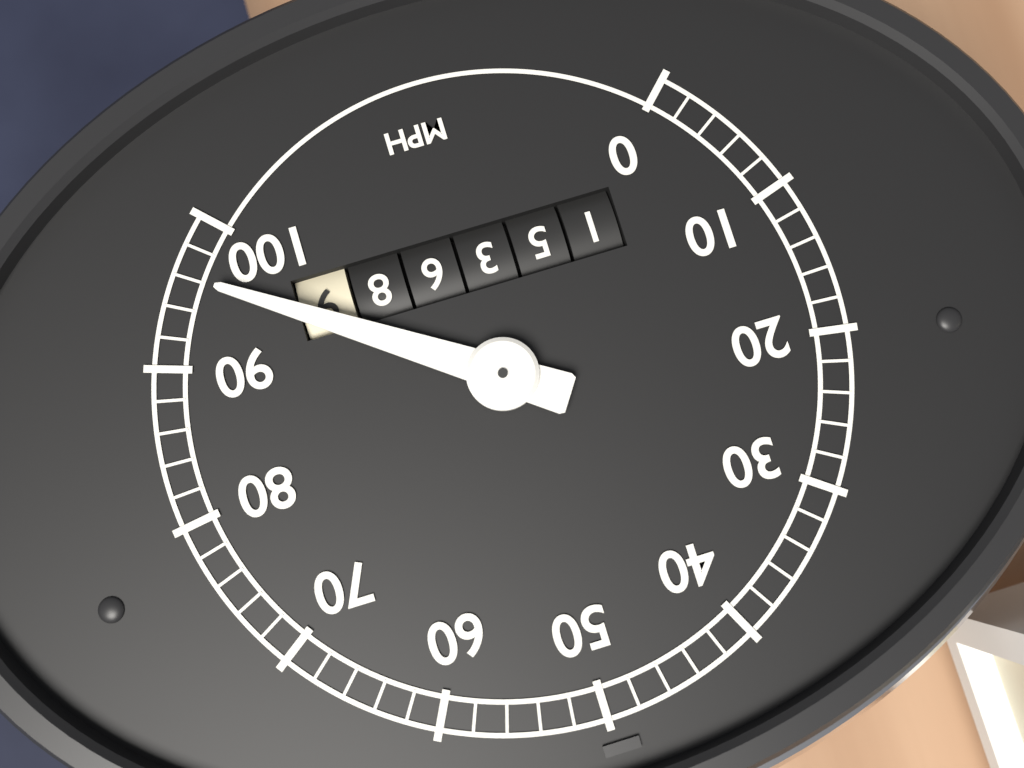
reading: 96 mph
